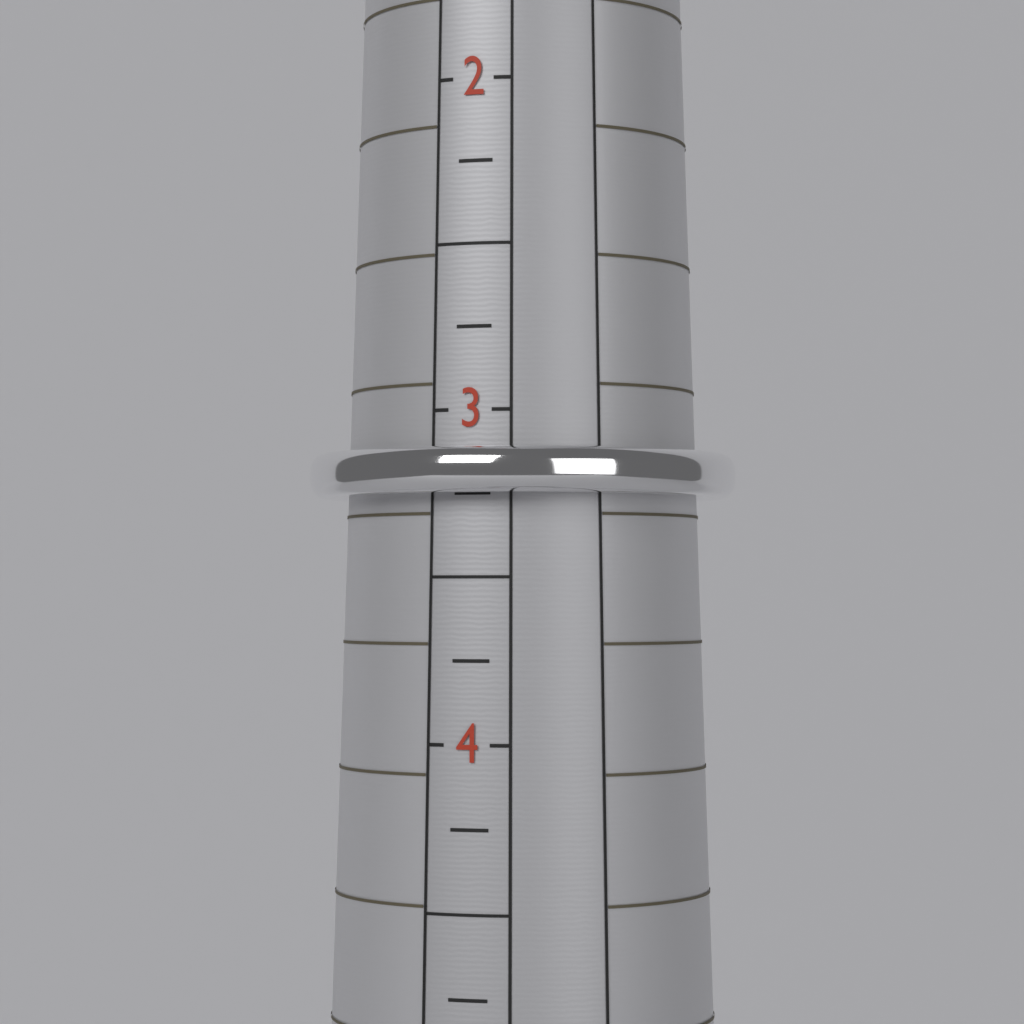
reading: 3.25 (no unit)
